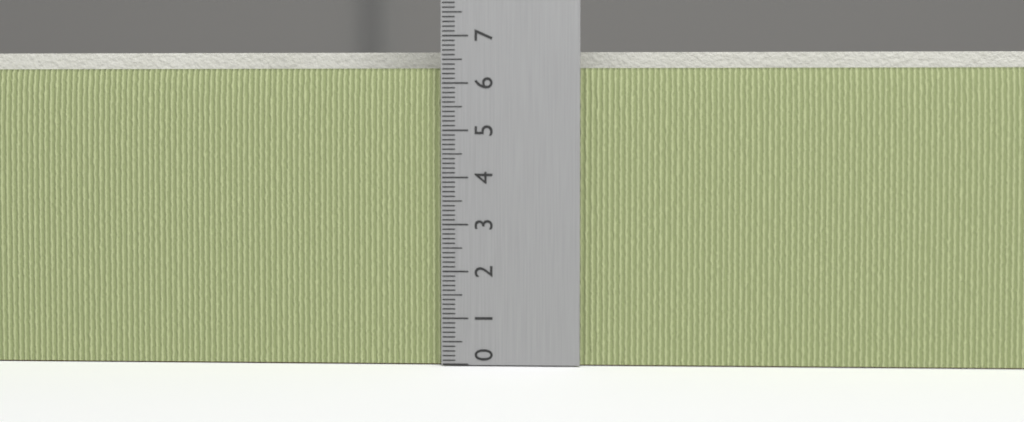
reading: 6.8 (no unit)
